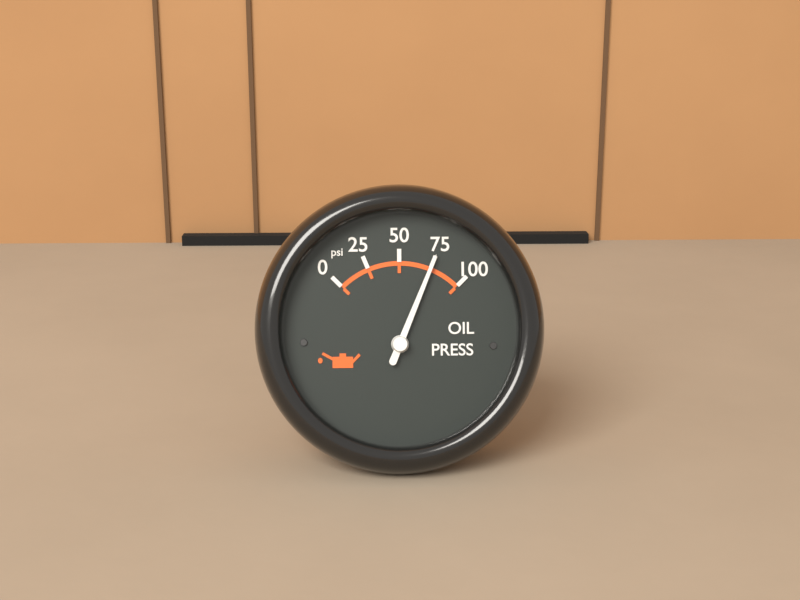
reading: 75 psi
